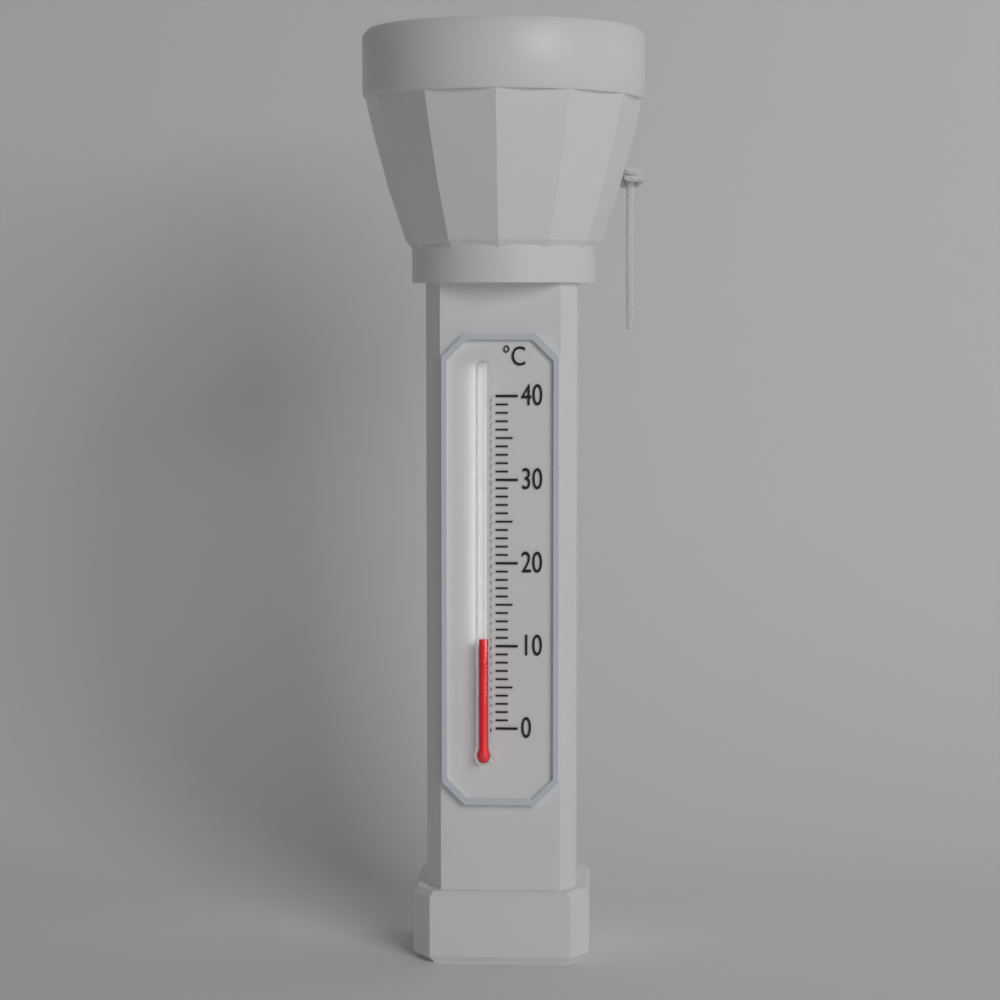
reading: 11 °C
